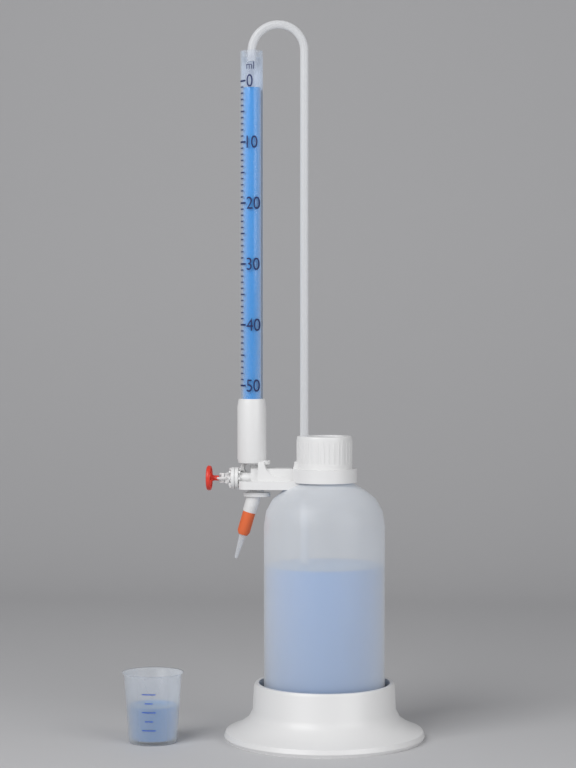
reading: 1 ml
